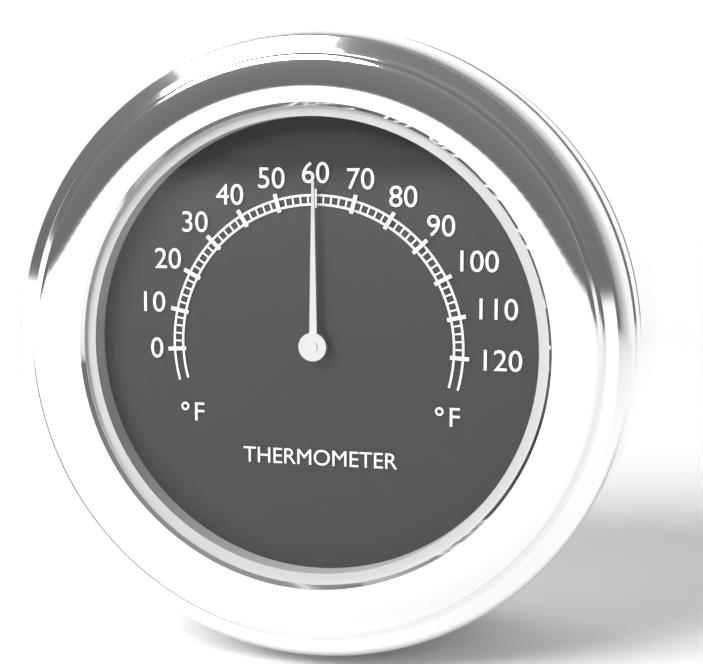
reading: 60 °F
